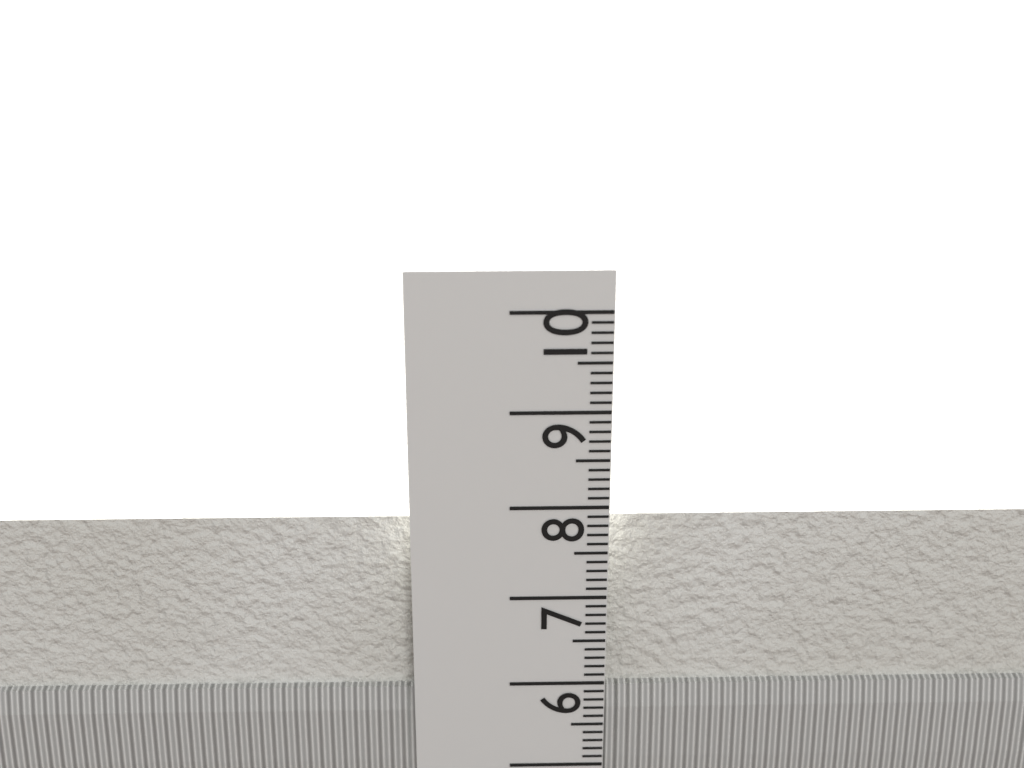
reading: 7.8 cm
